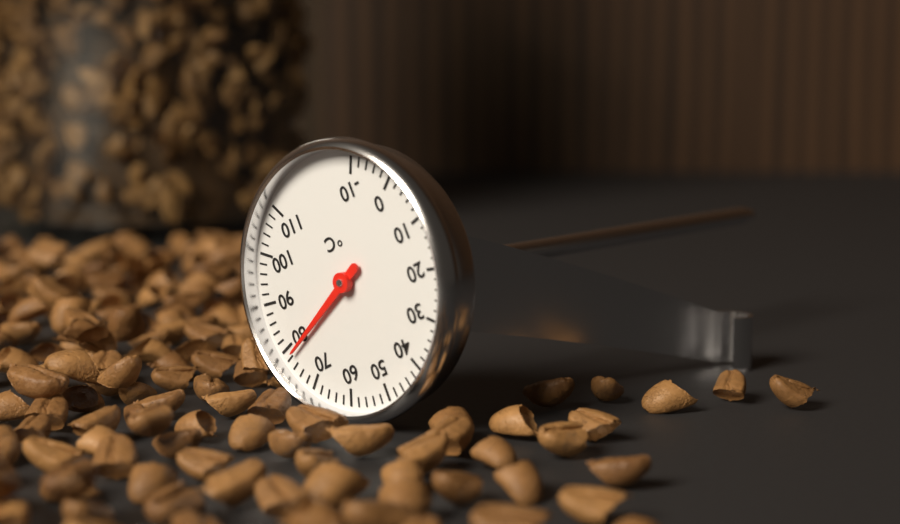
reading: 78 °C
